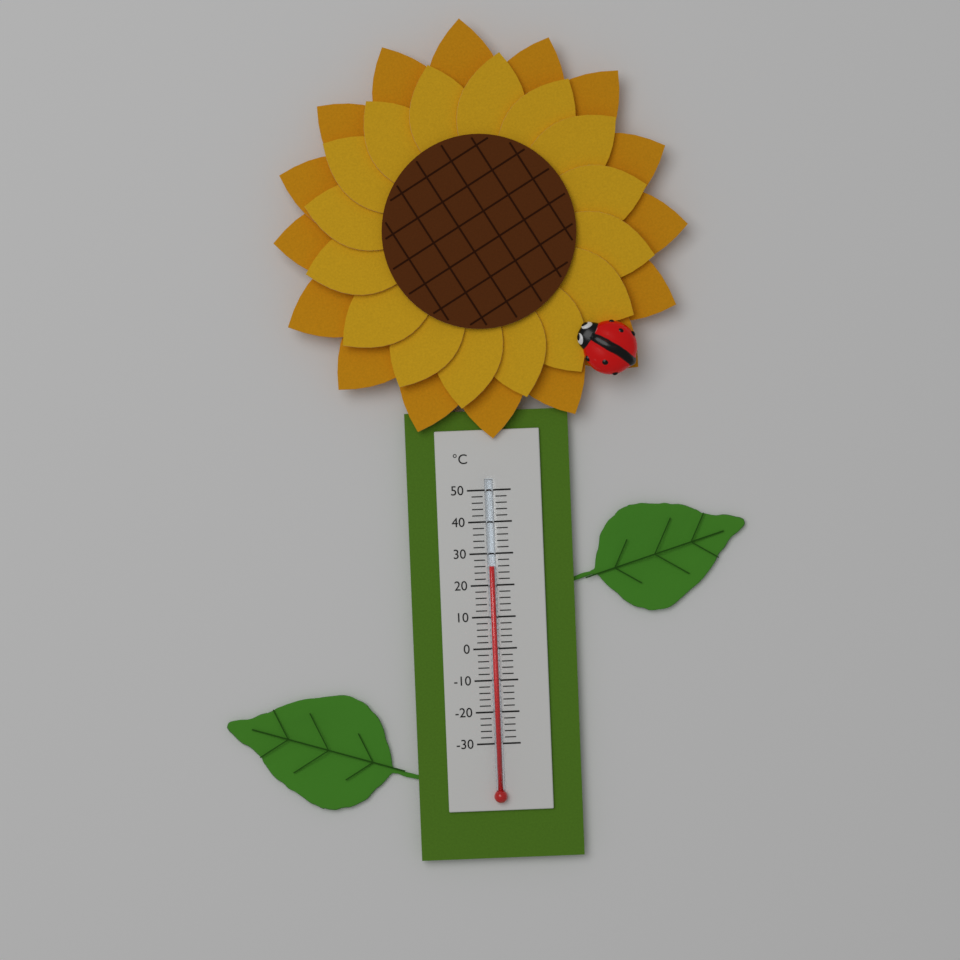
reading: 26 °C
